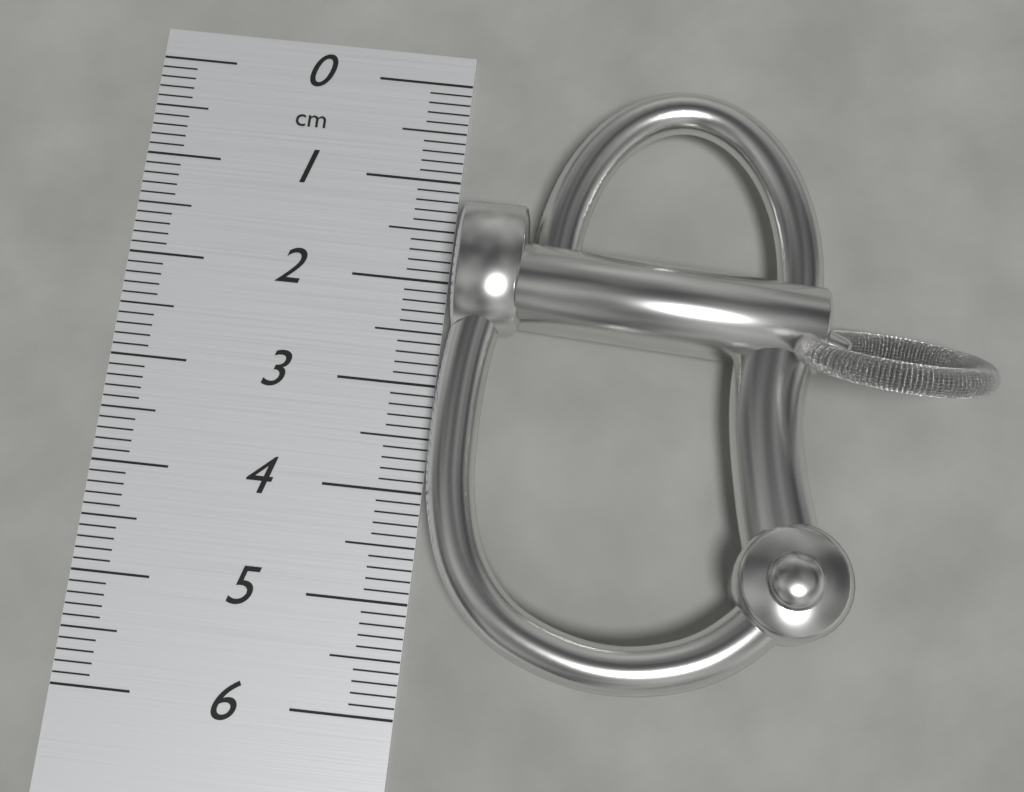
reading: 5.6 cm
